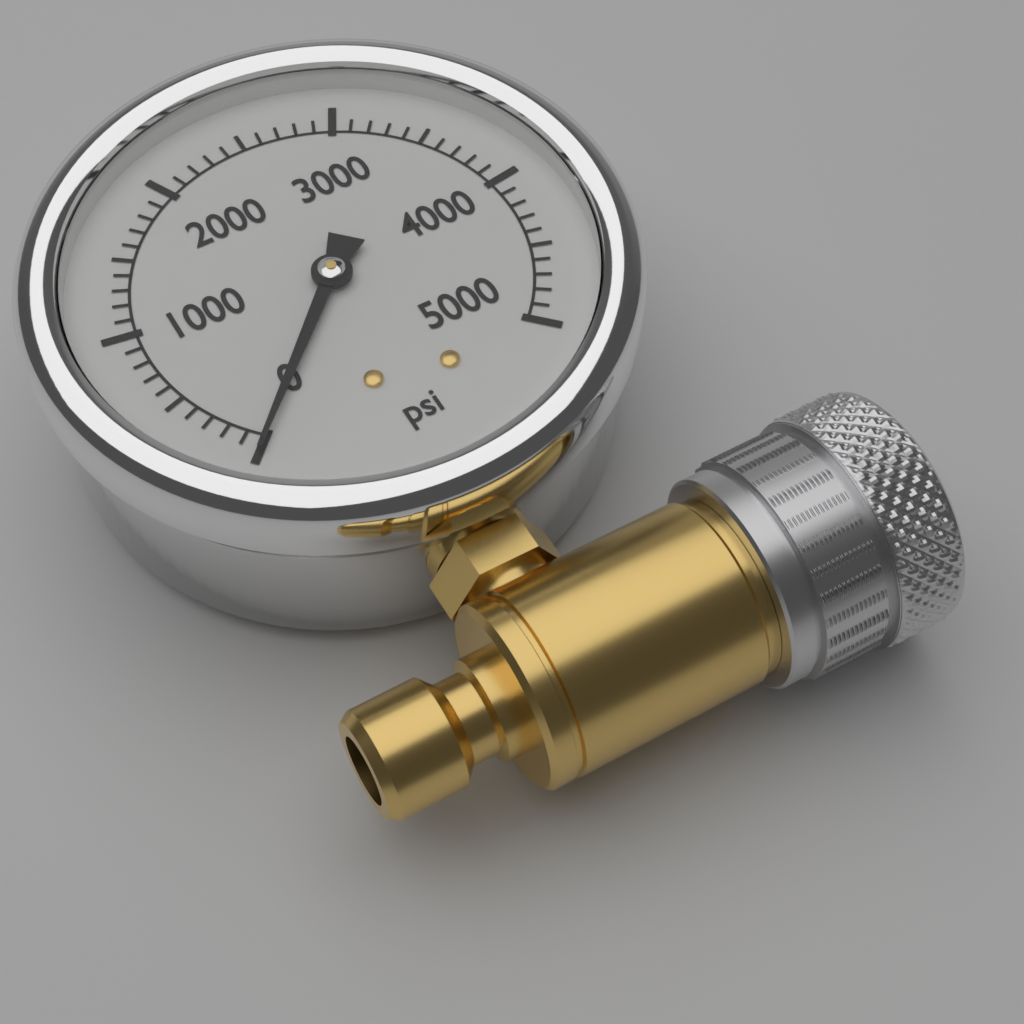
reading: 0 psi
